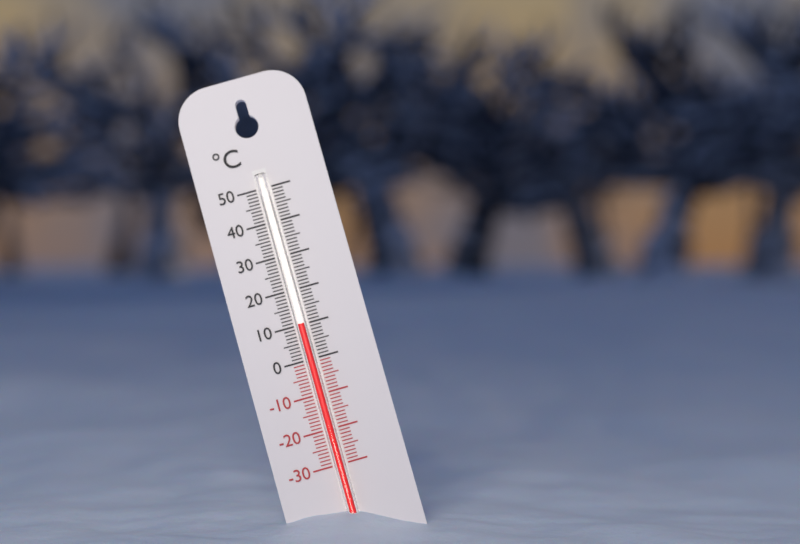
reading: 10 °C
